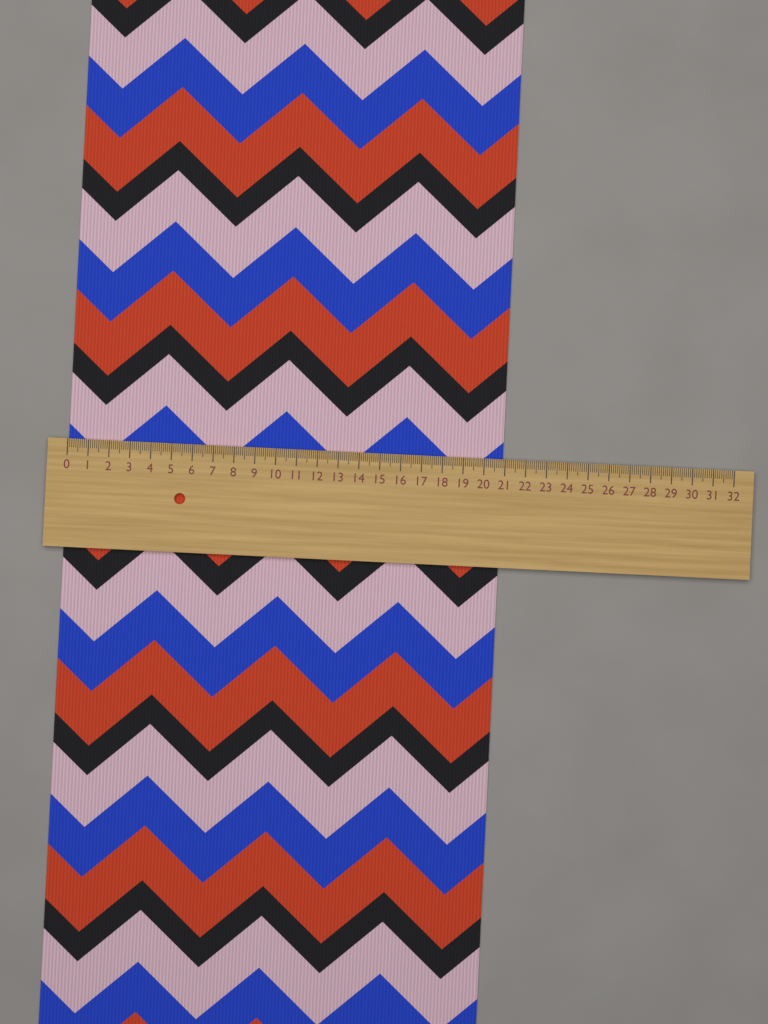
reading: 20.9 (no unit)
